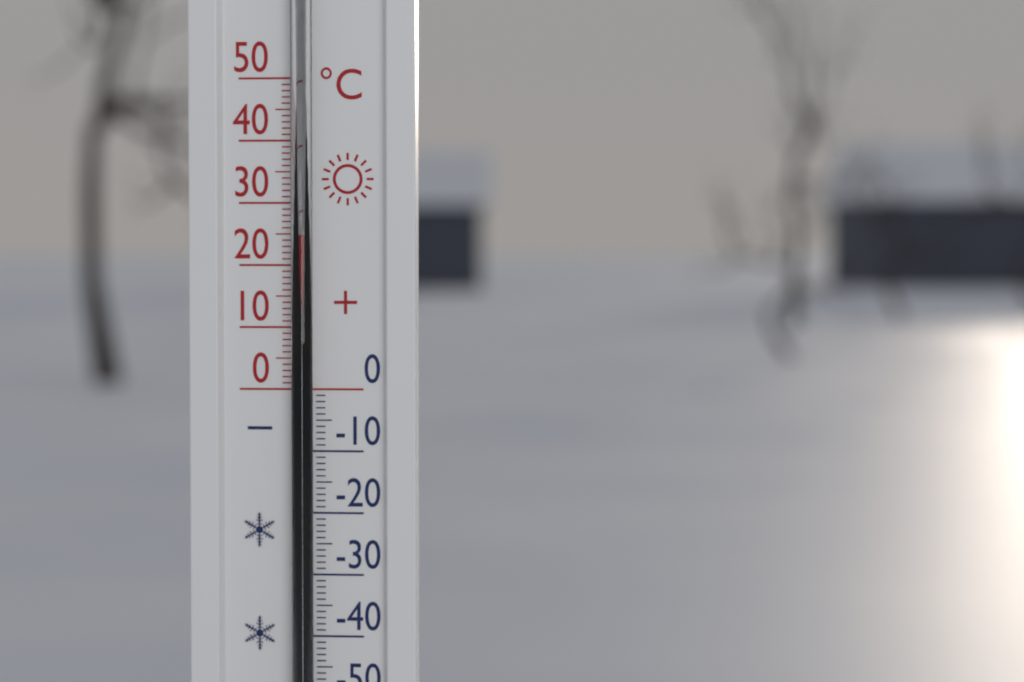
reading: 25 °C
